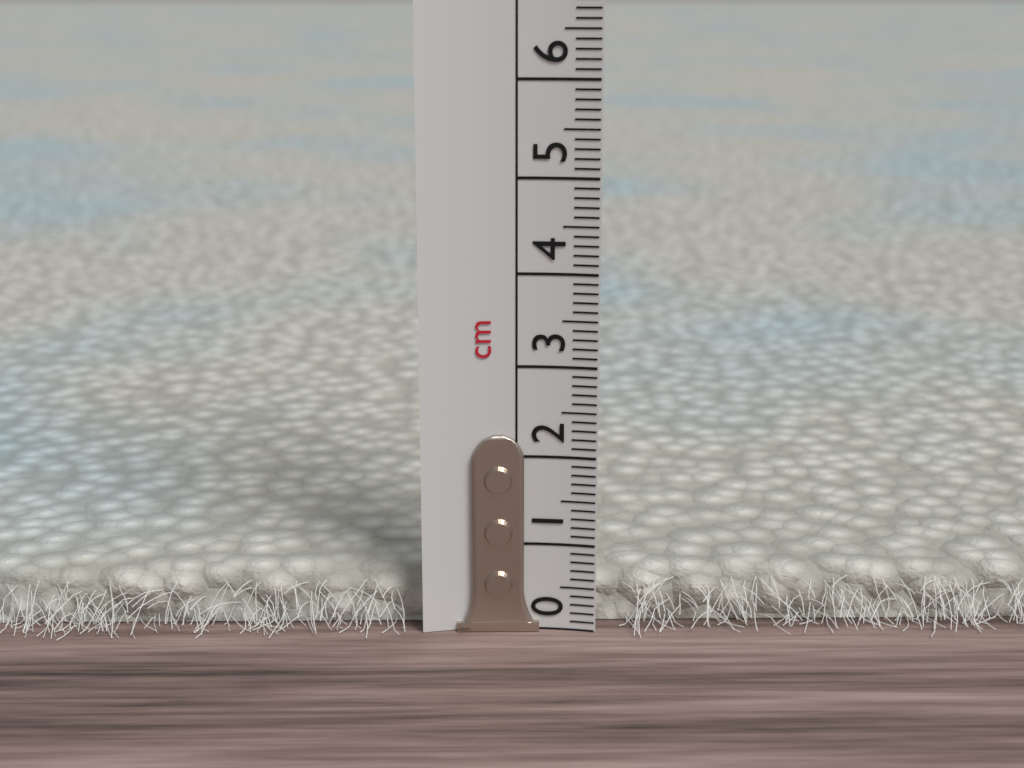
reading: 0.6 cm
